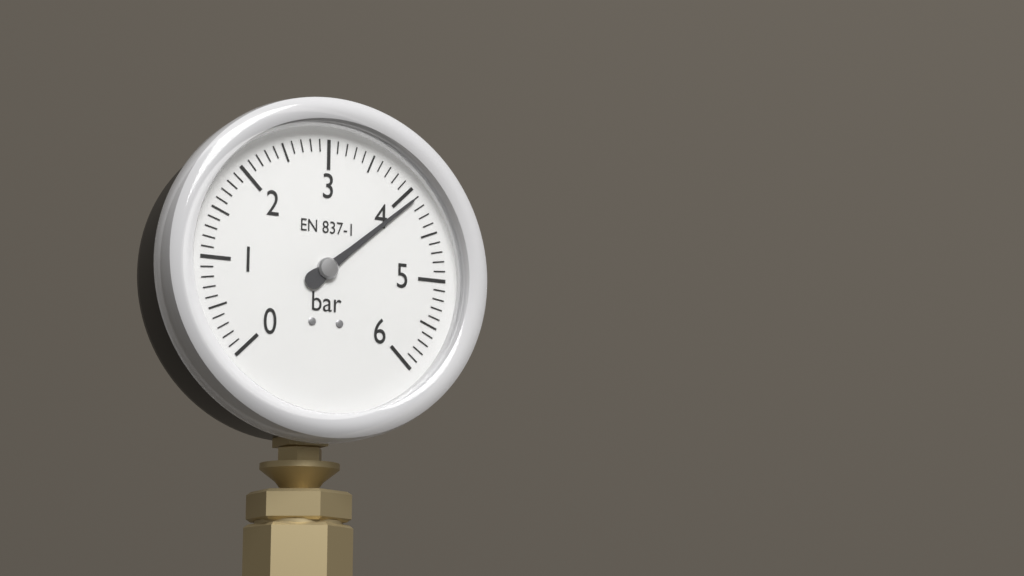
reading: 4.1 bar
